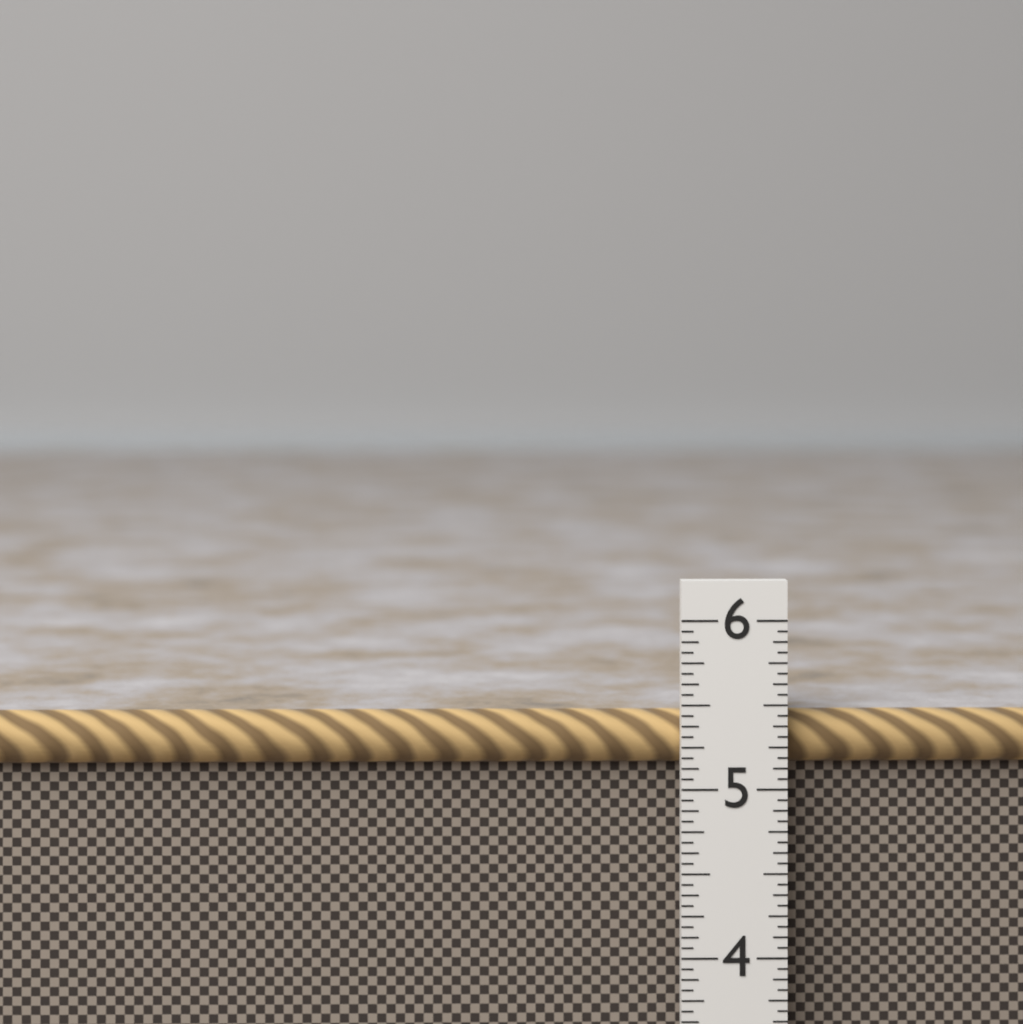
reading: 5.4375 in
